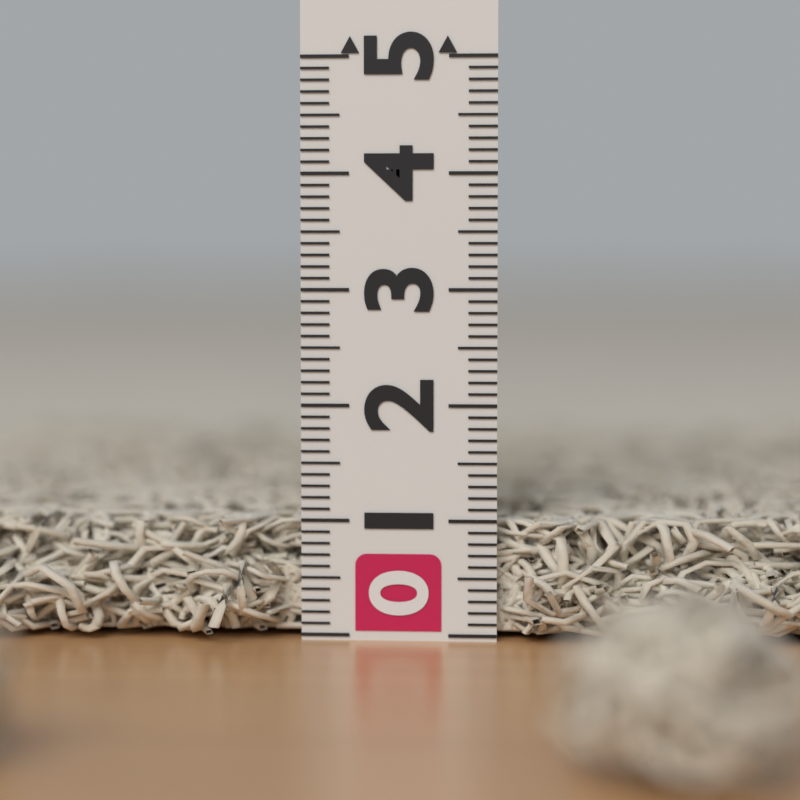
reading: 1.0 (no unit)
